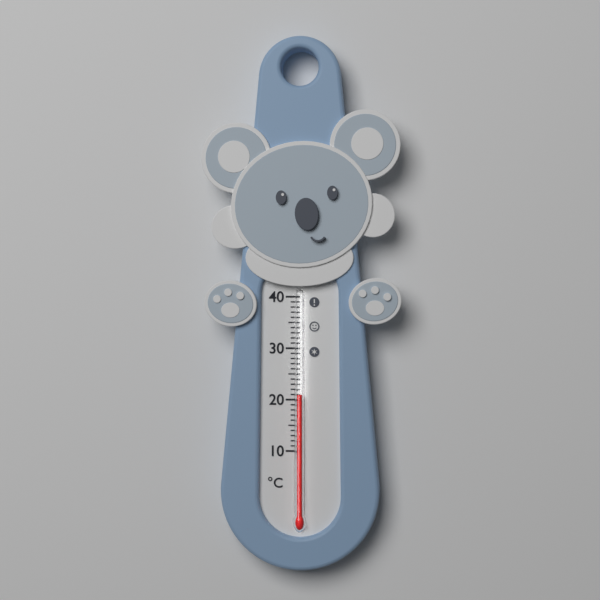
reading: 21 °C
